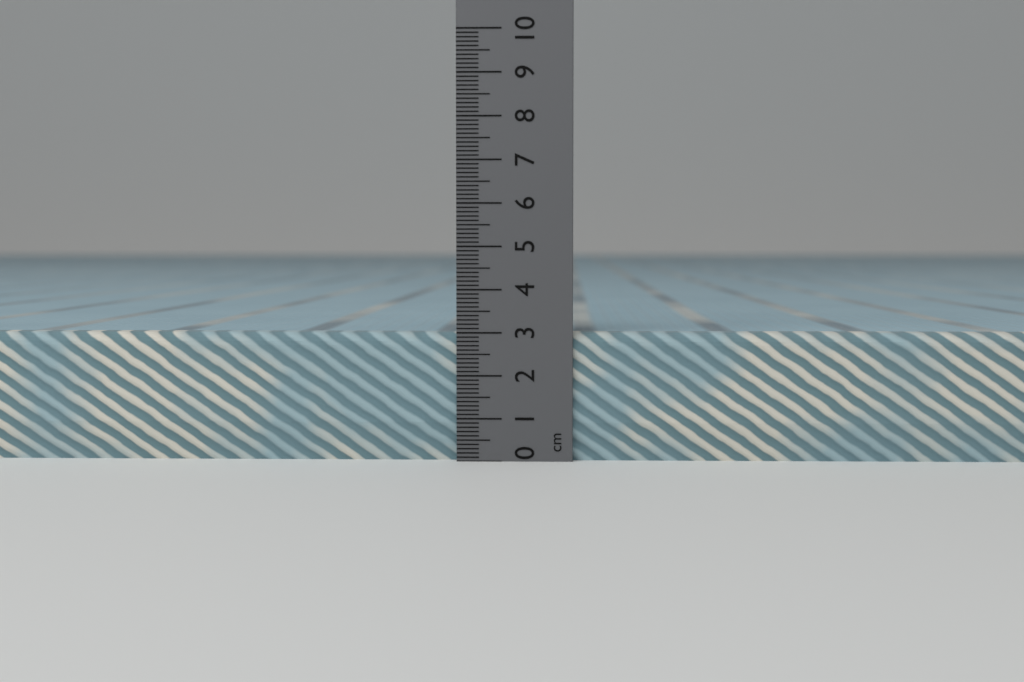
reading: 3.0 cm
